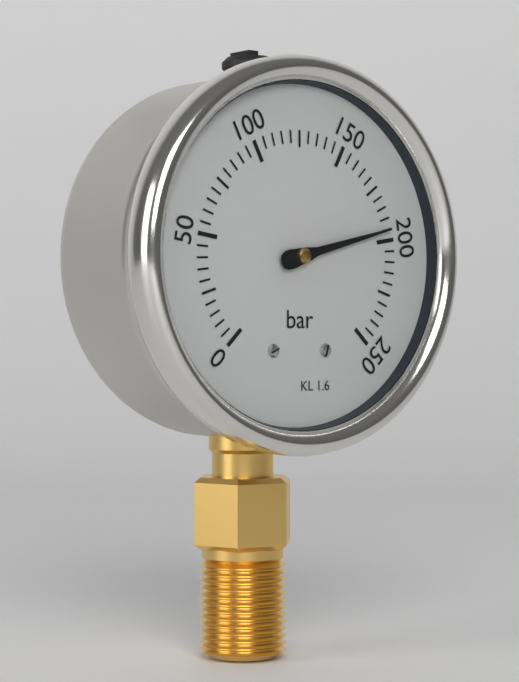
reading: 195 bar
